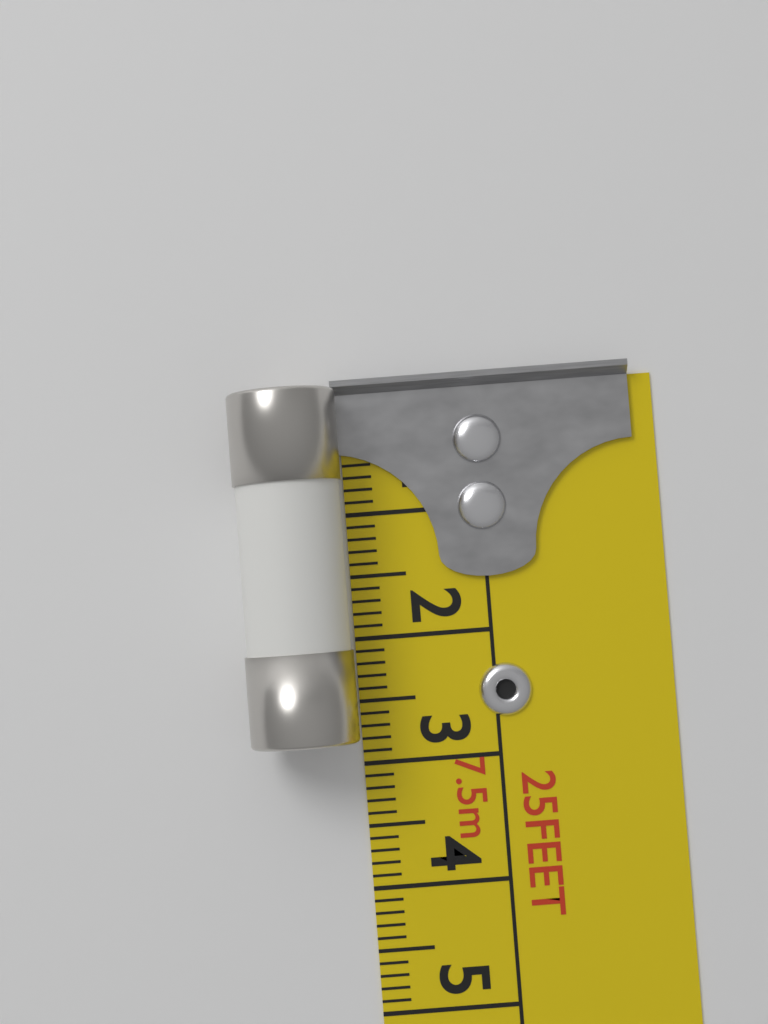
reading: 2.8 cm
